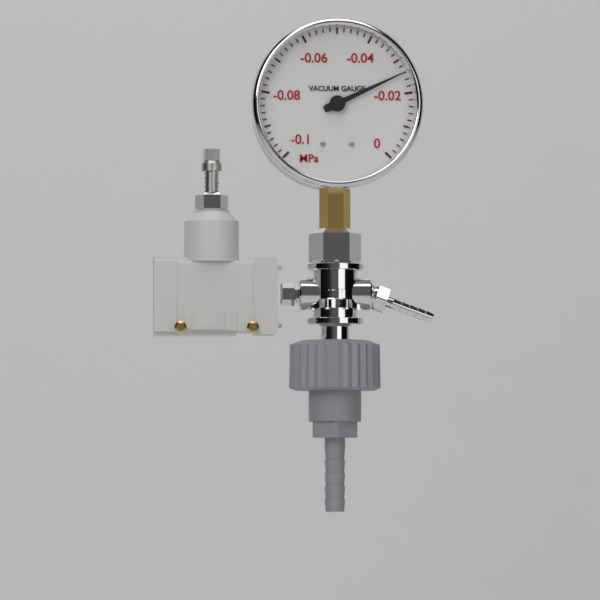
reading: -0.026 MPa
